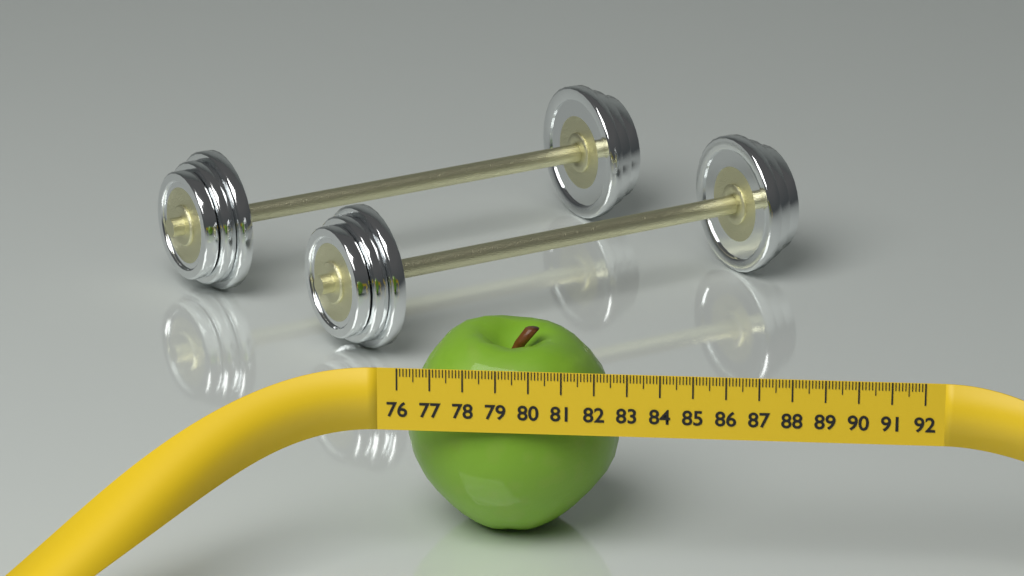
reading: 82.6 (no unit)
